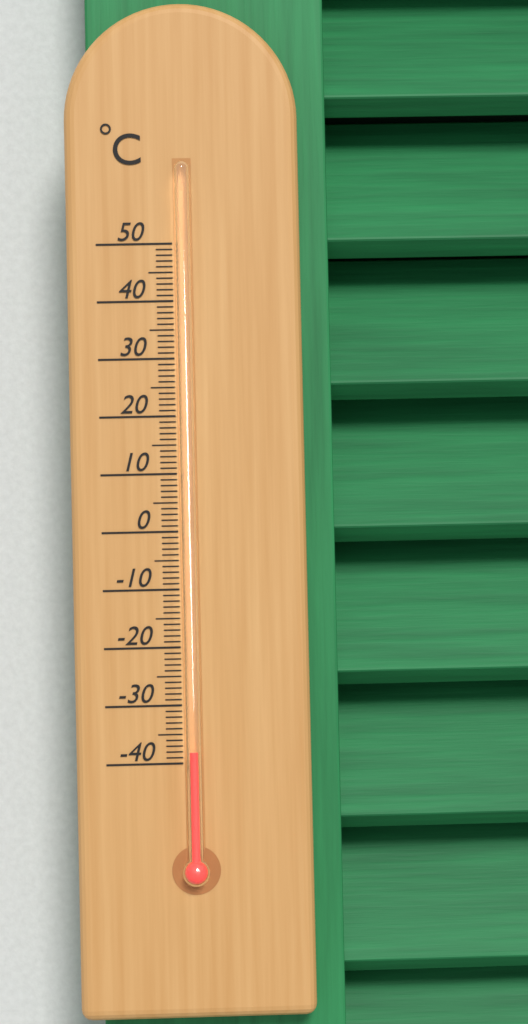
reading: -38 °C
